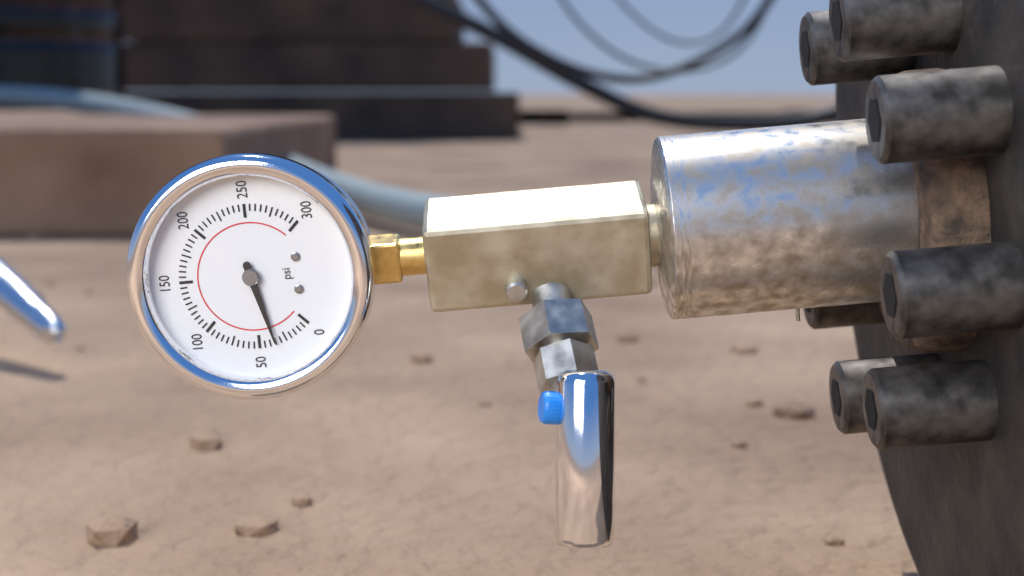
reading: 35 psi
